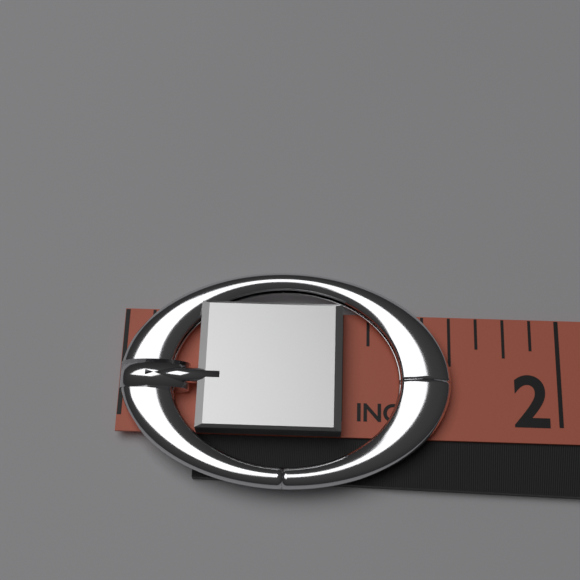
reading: 1.500 in
